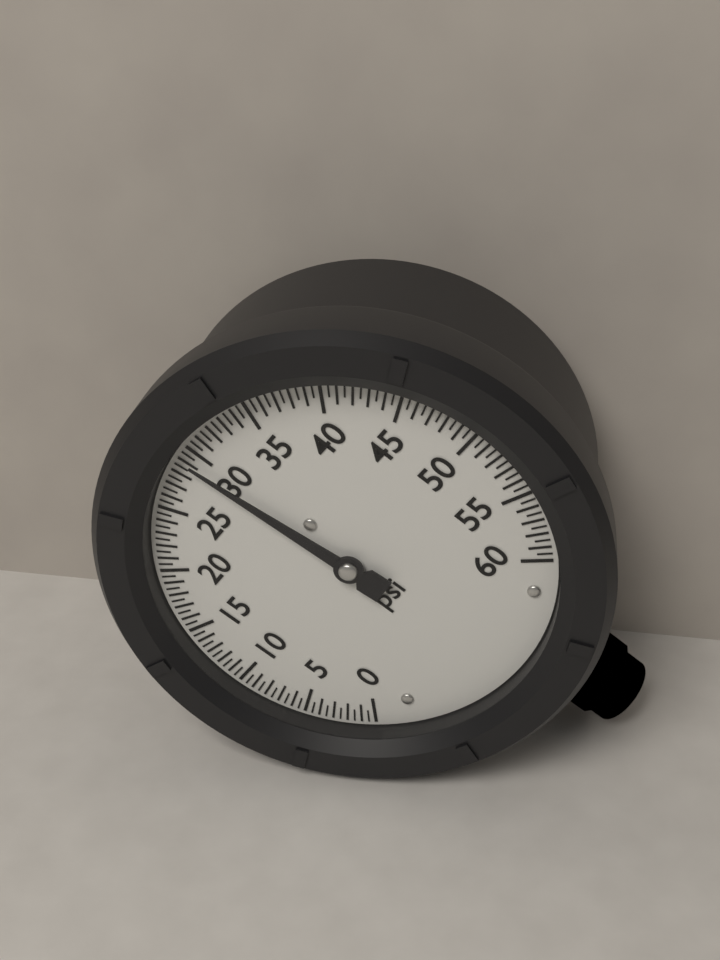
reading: 29.0 psi
